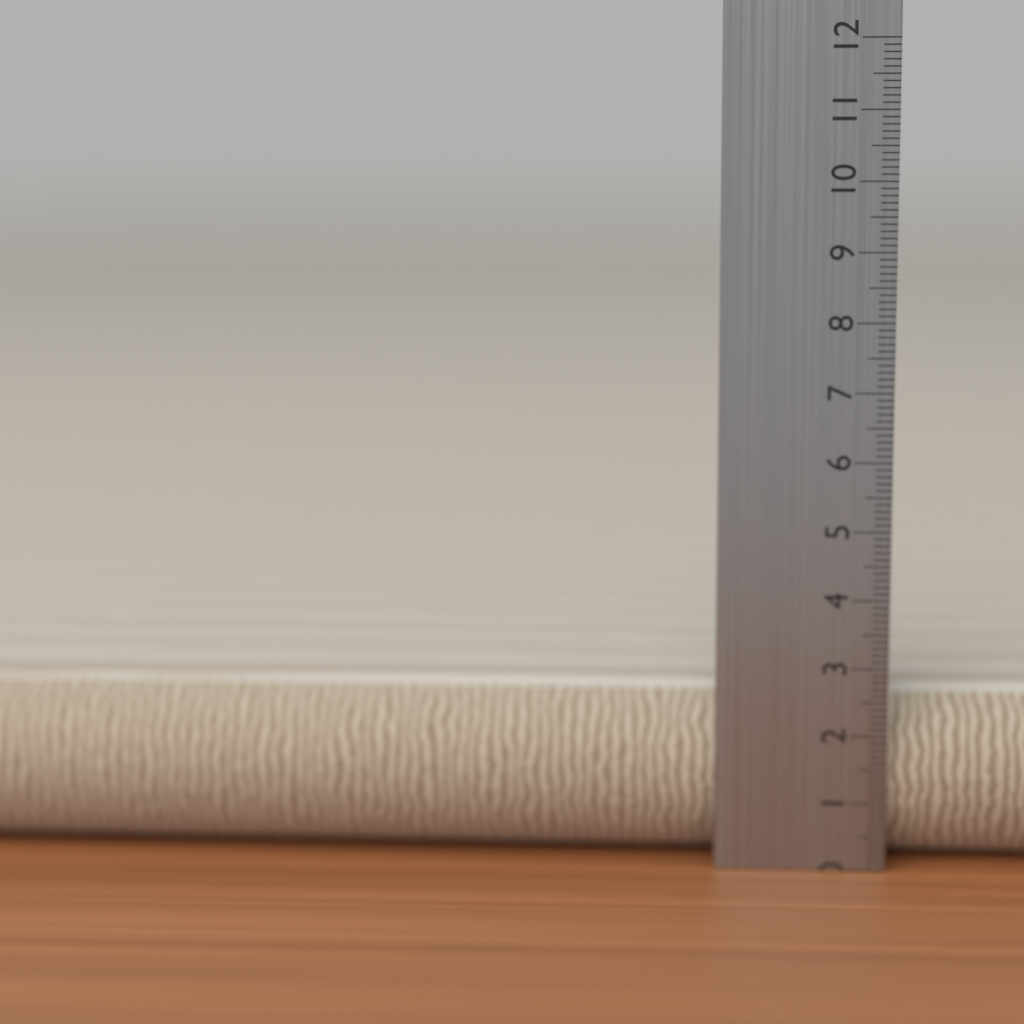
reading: 2.6 cm
